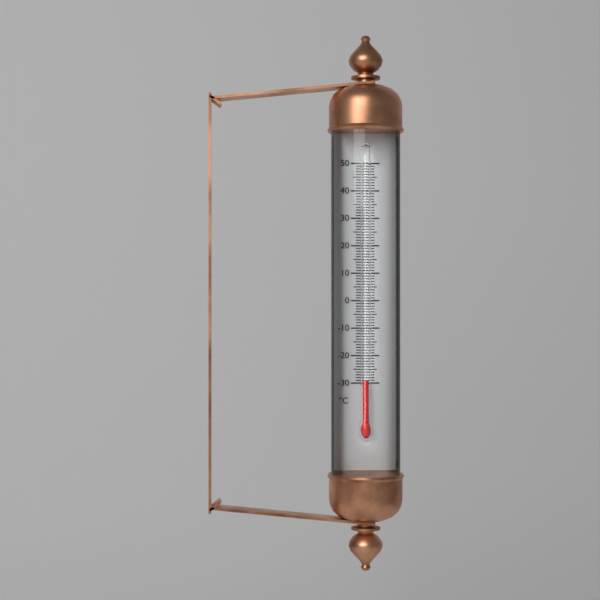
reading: -29 °C
